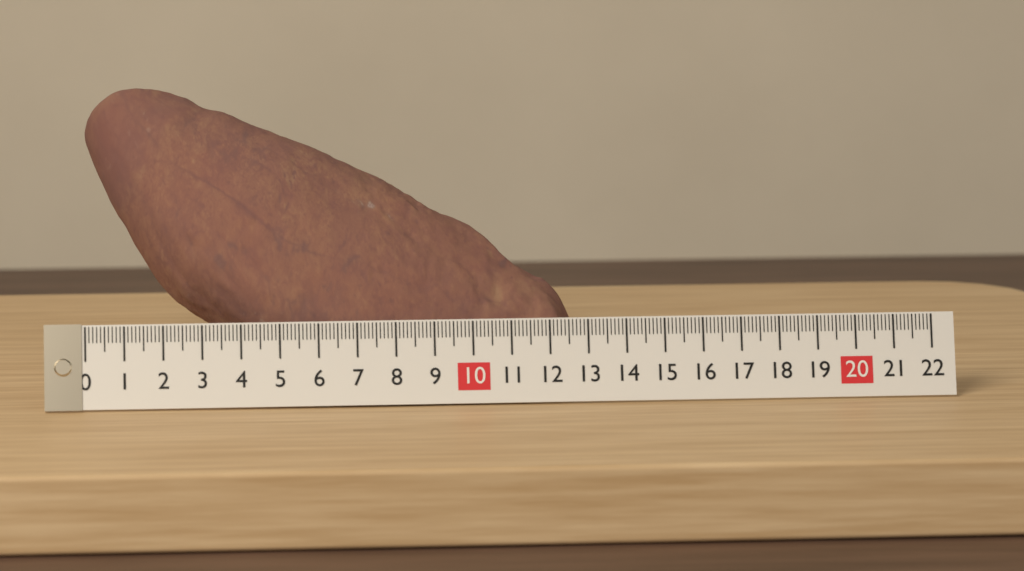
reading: 12.8 (no unit)
